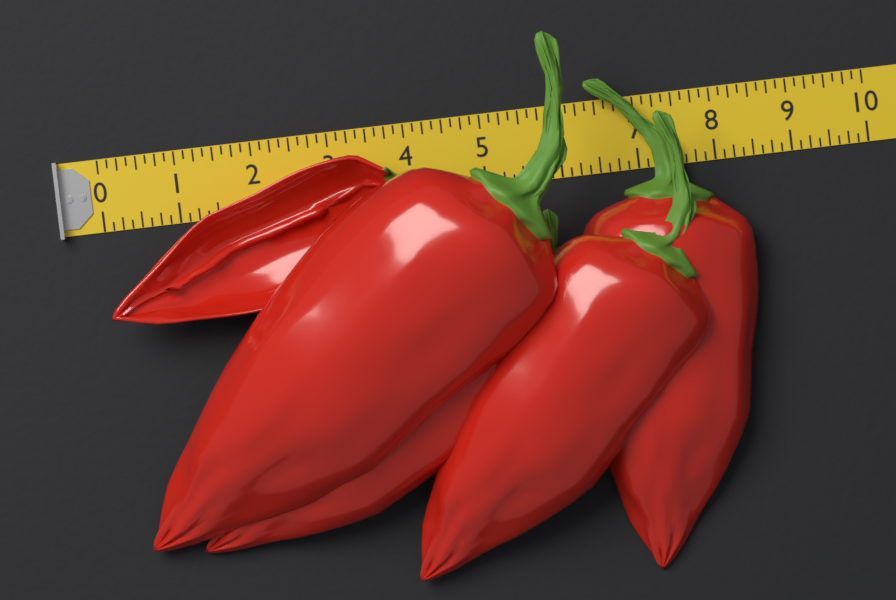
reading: 8.375 (no unit)
